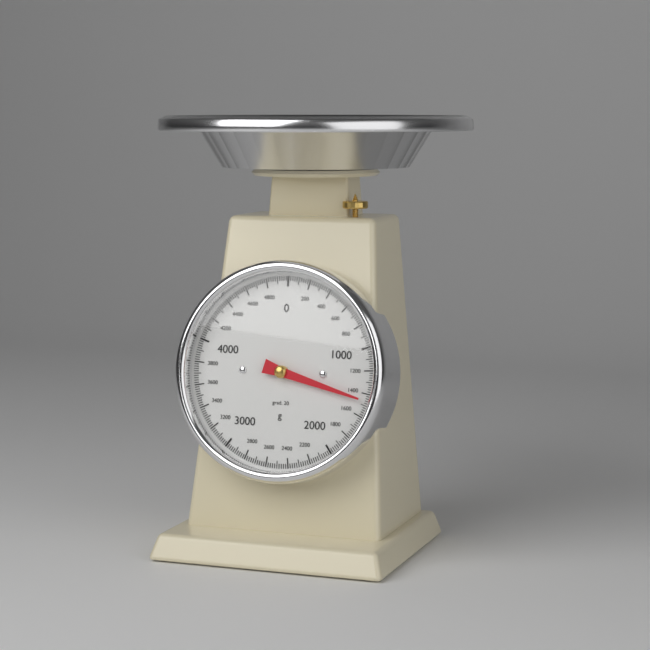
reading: 1460 g
